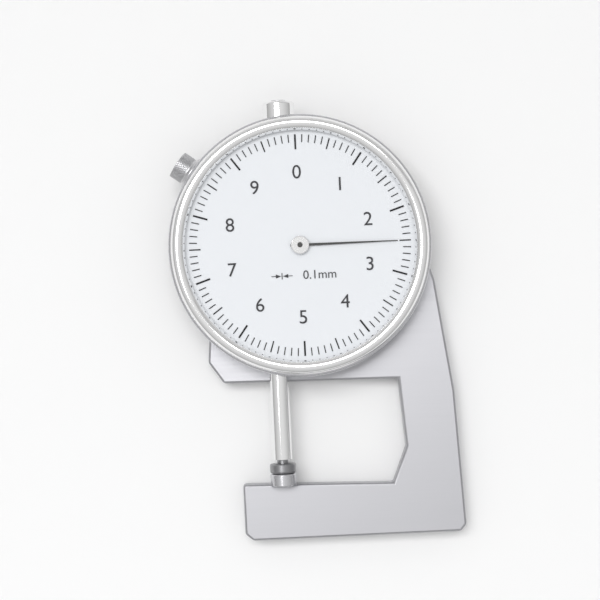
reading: 2.5 mm
